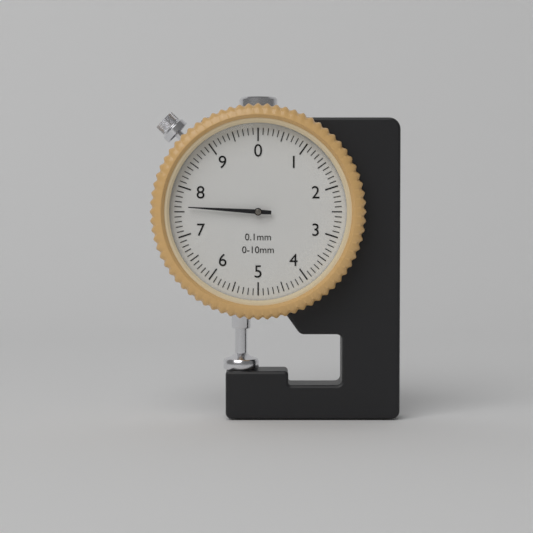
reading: 7.6 mm
